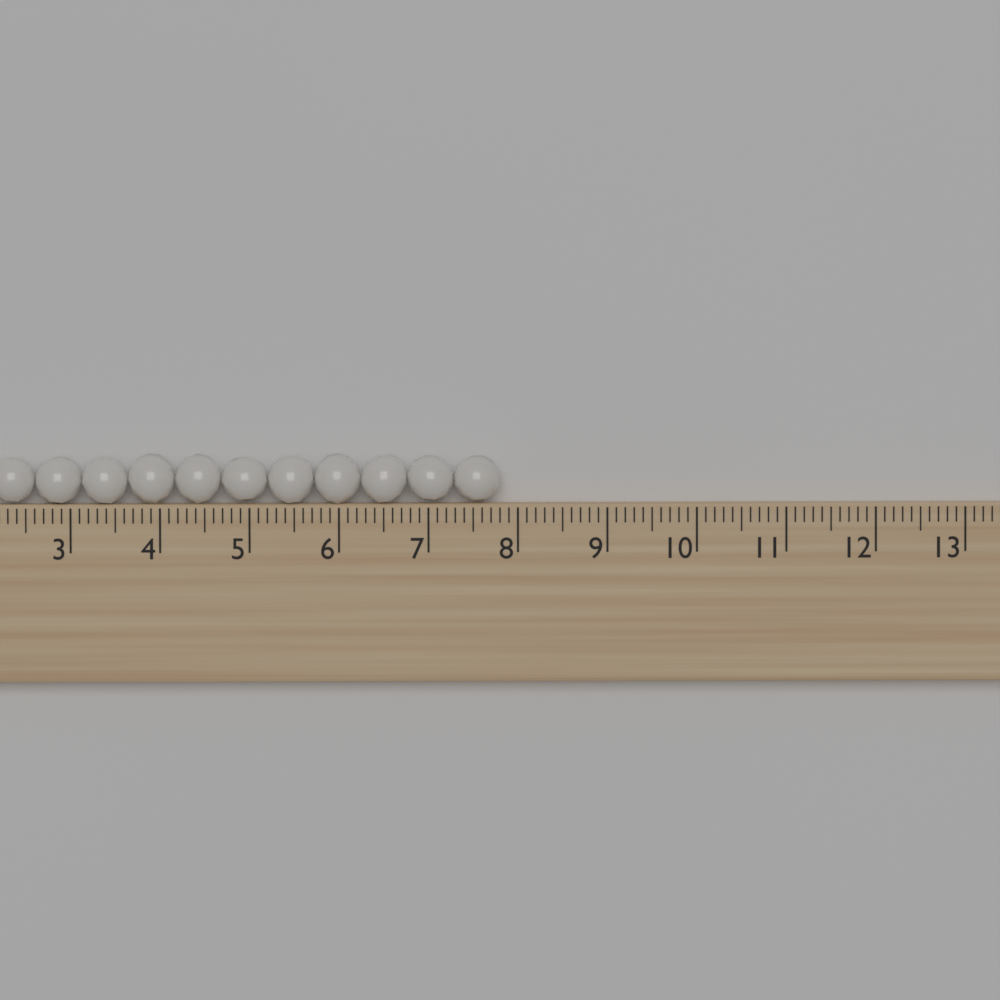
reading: 7.8 (no unit)
